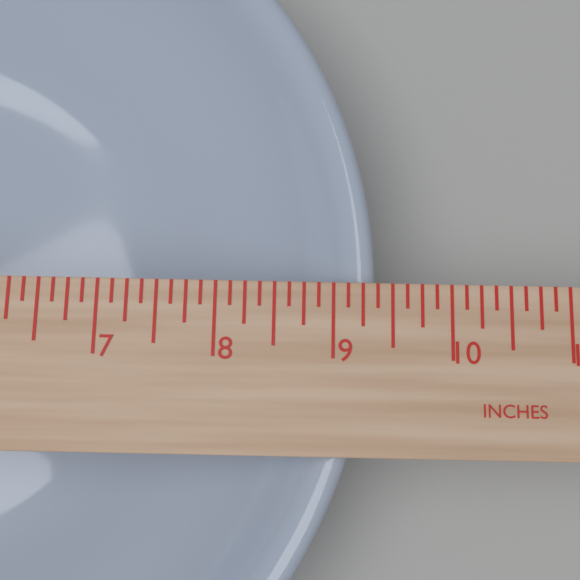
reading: 9.375 in
